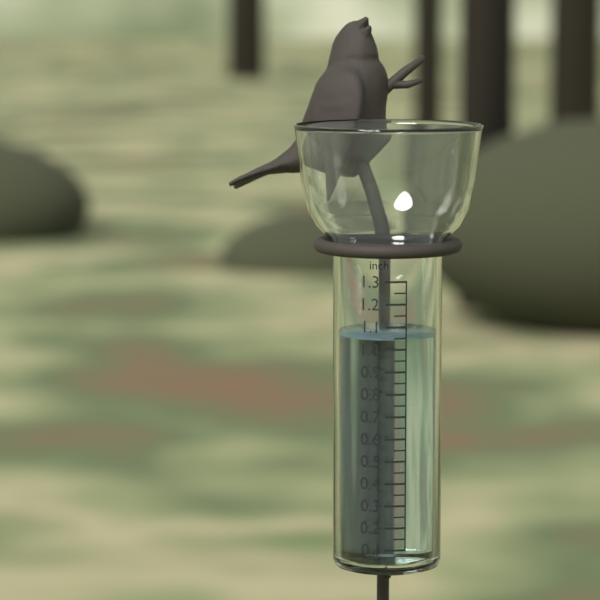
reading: 1.05 inch
